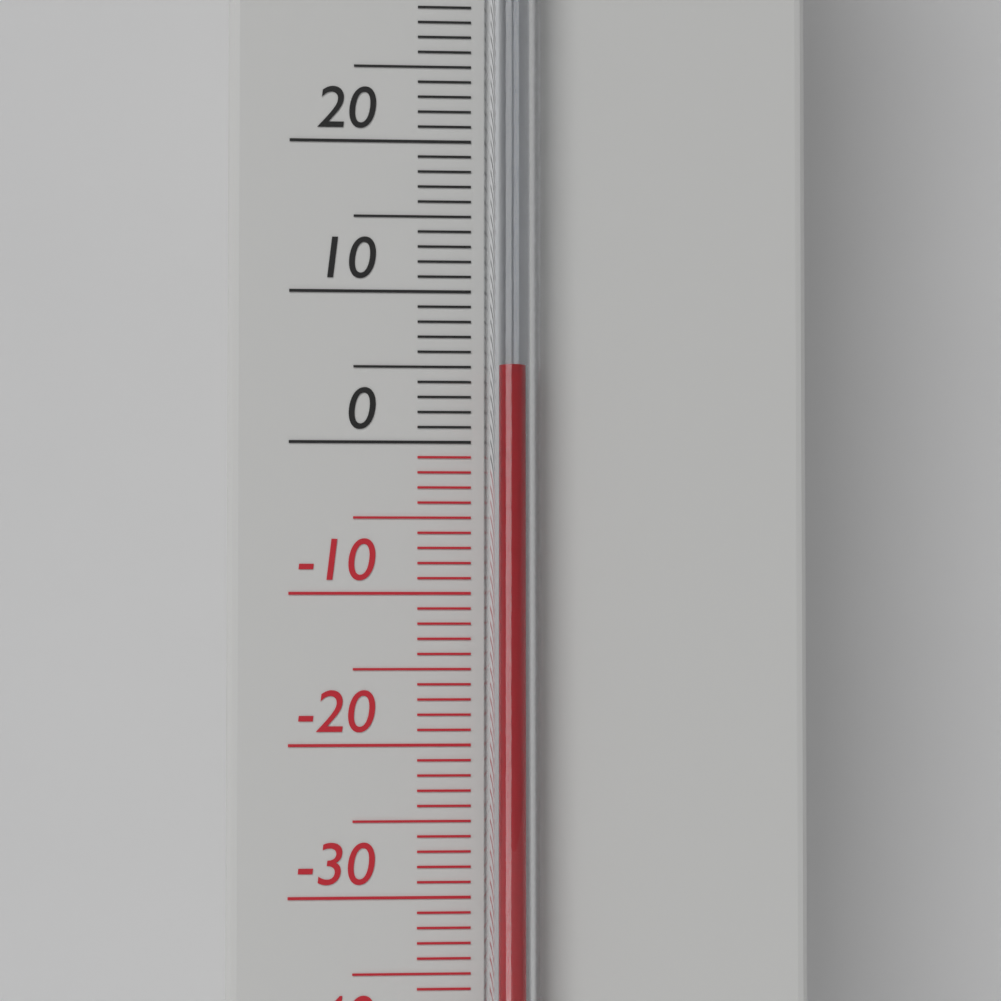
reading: 5 °C
